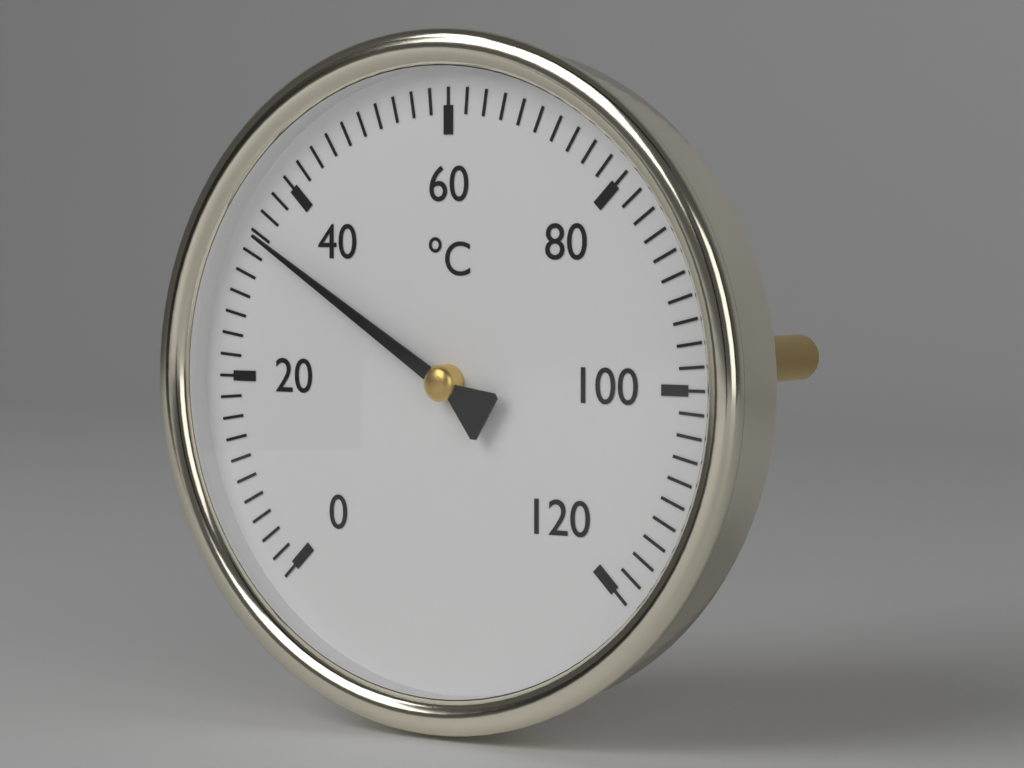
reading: 34 °C
